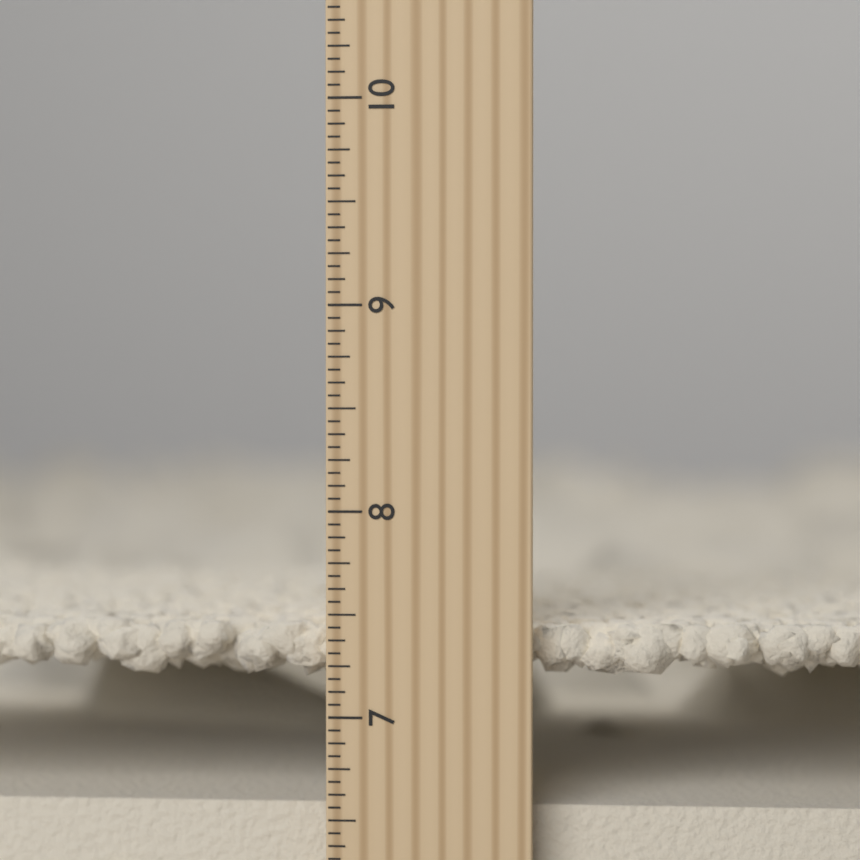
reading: 7.4375 inch
